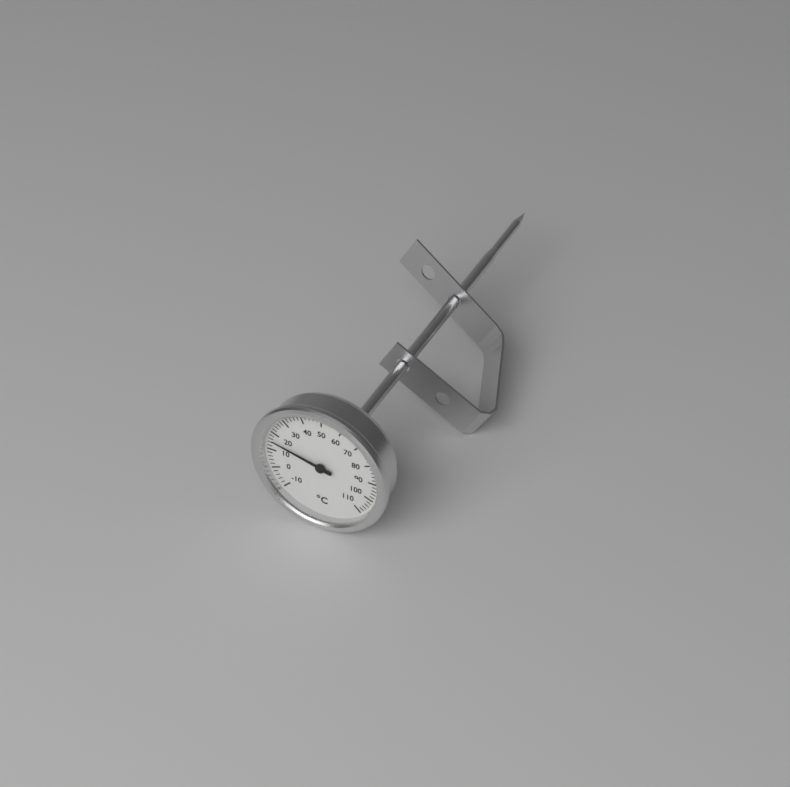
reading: 16 °C
